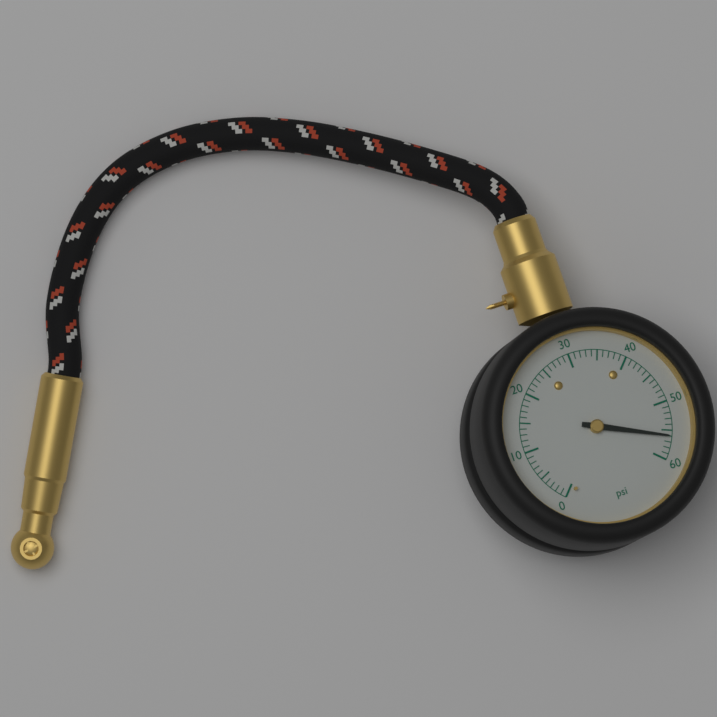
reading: 56 psi
